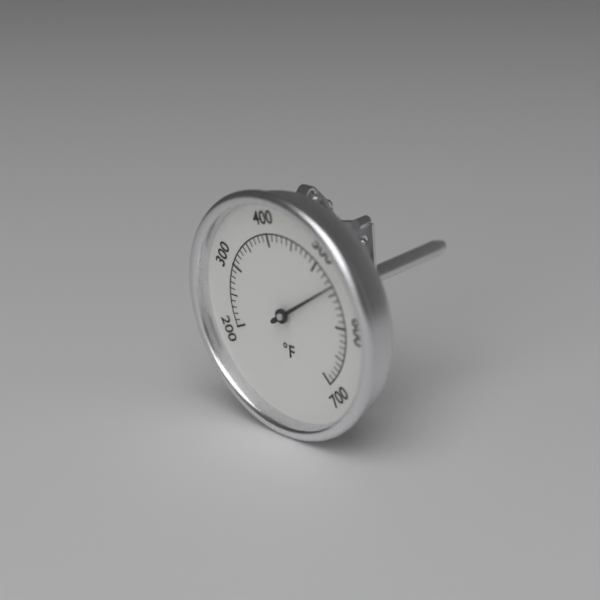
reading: 540 °F
